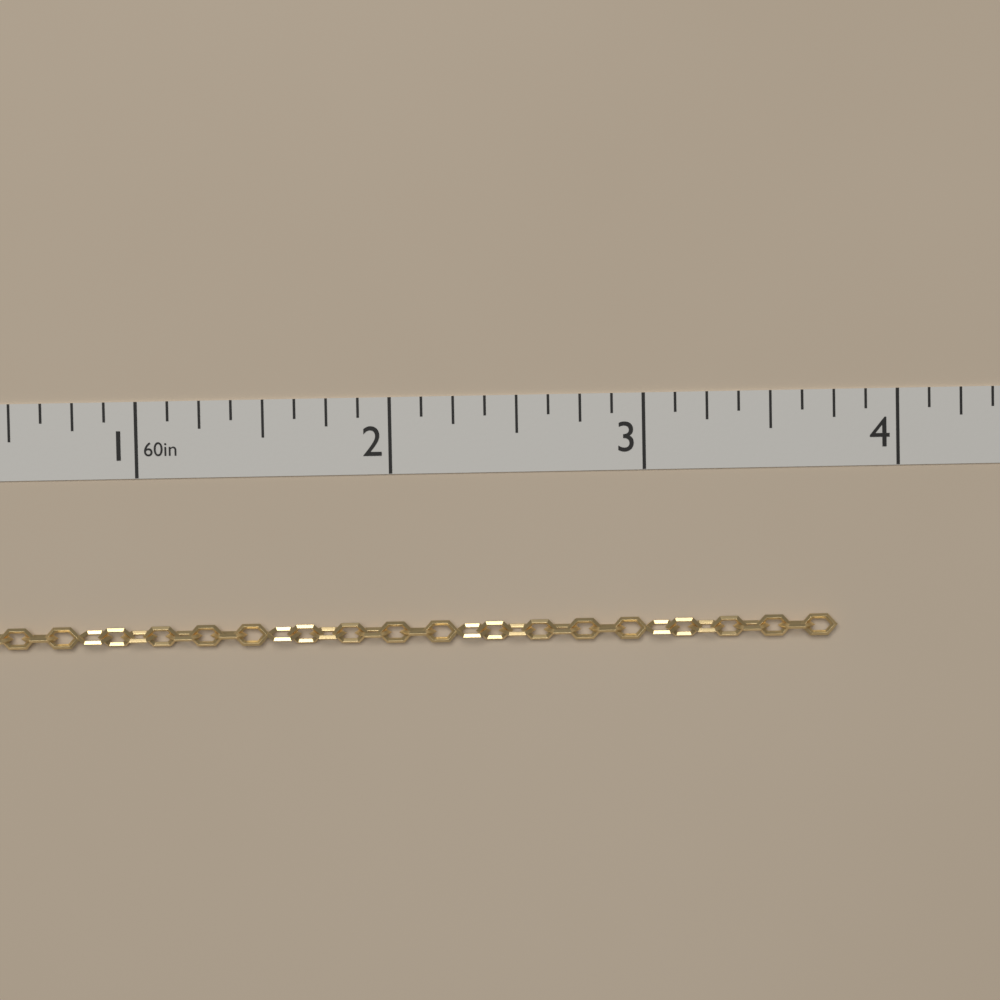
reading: 3.750 in
